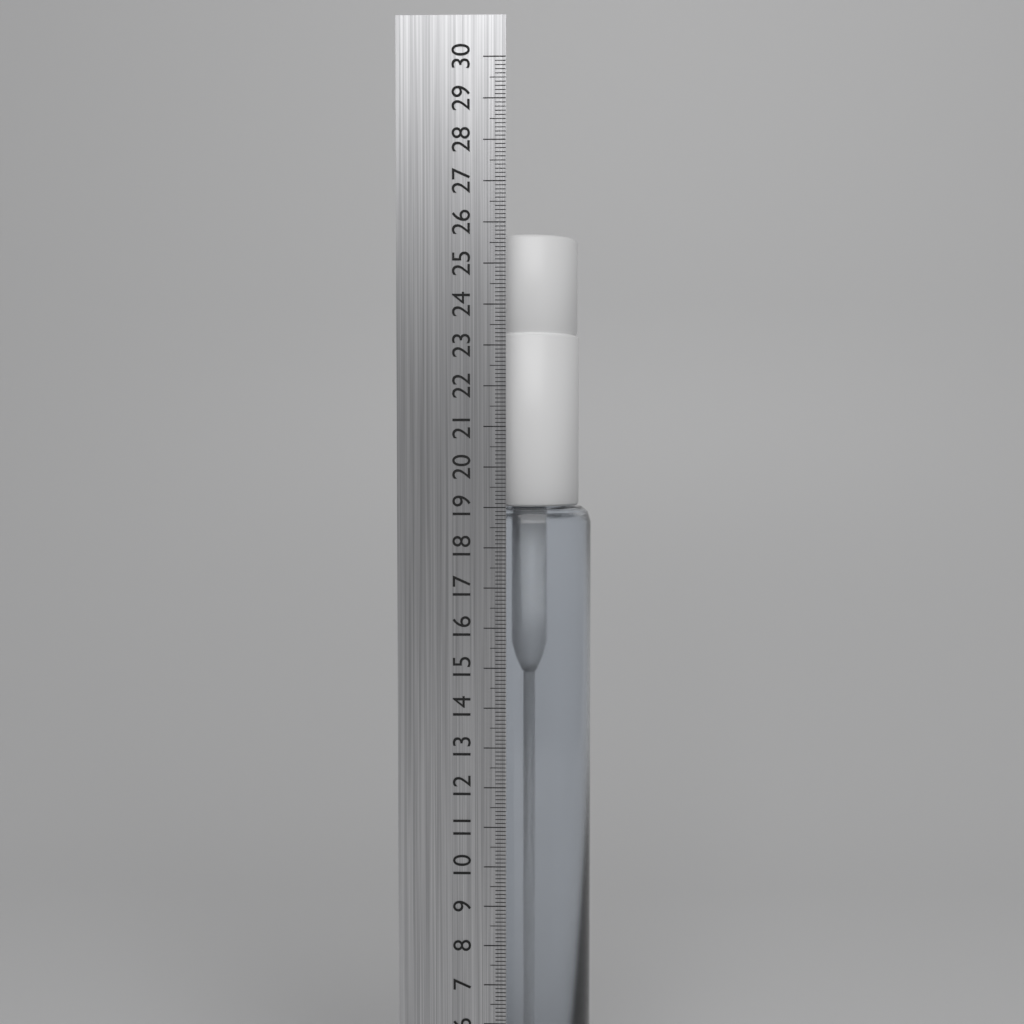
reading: 25.8 cm
